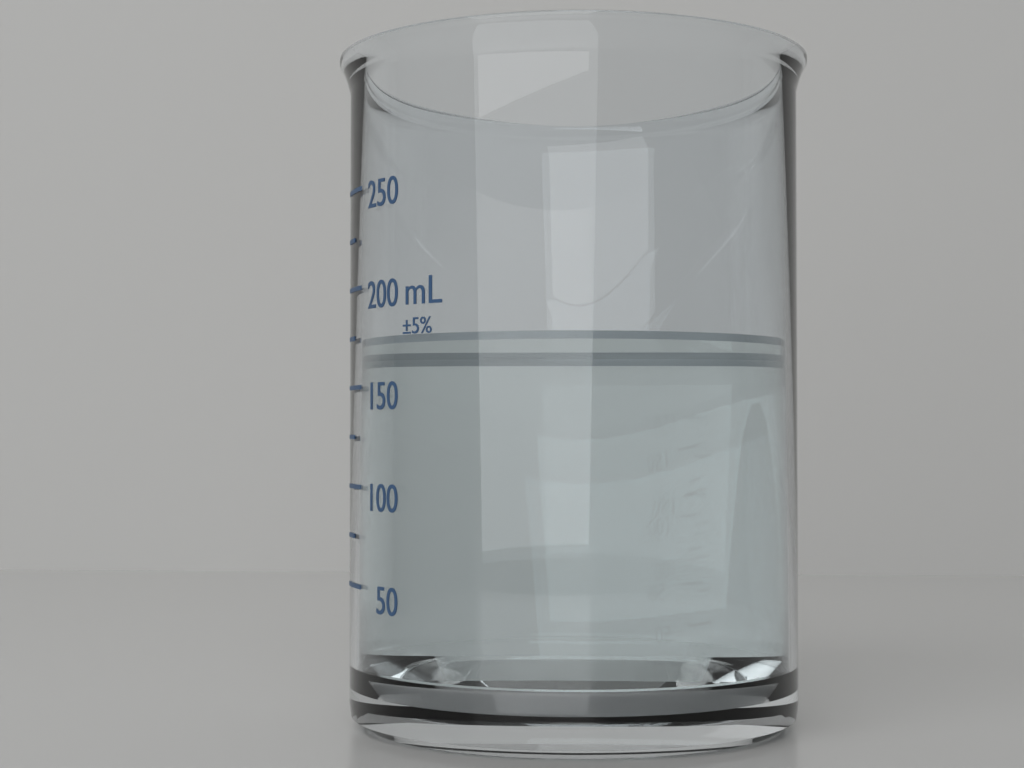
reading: 175 mL
